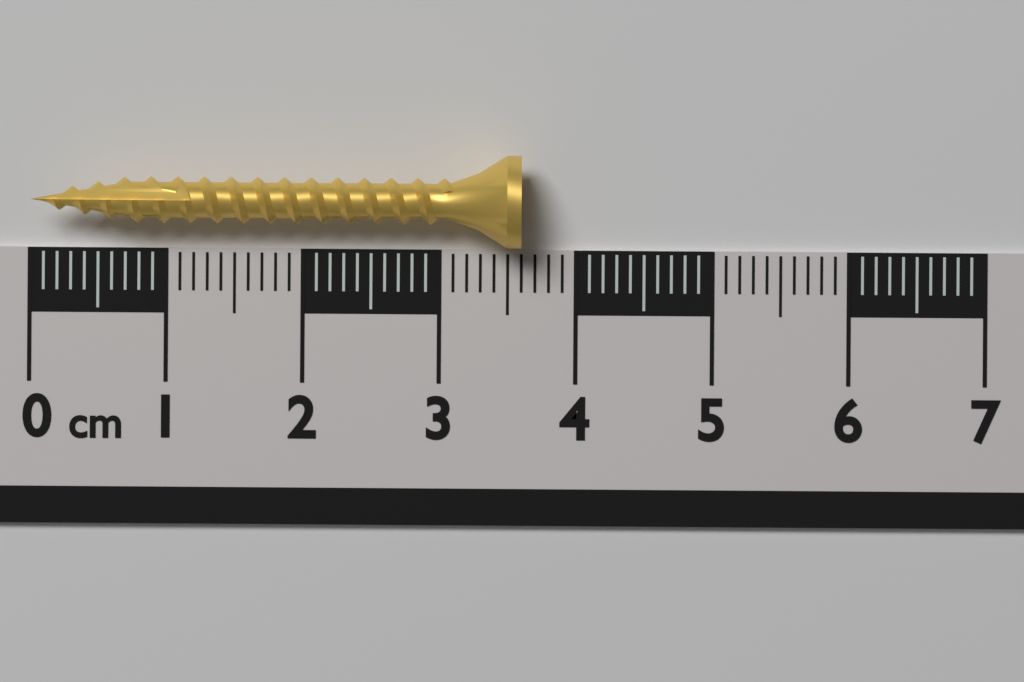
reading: 3.6 cm
